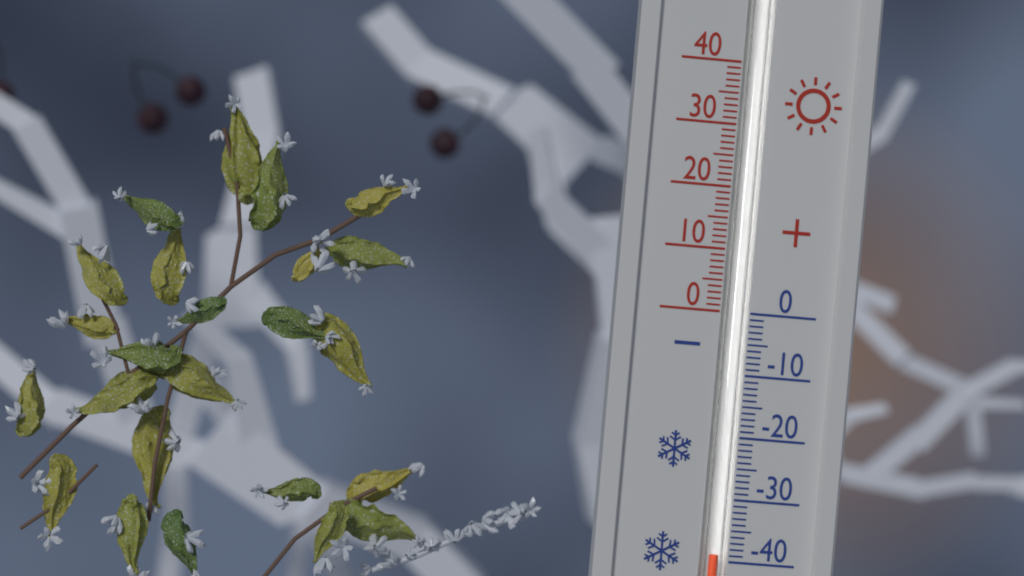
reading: -39 (no unit)
